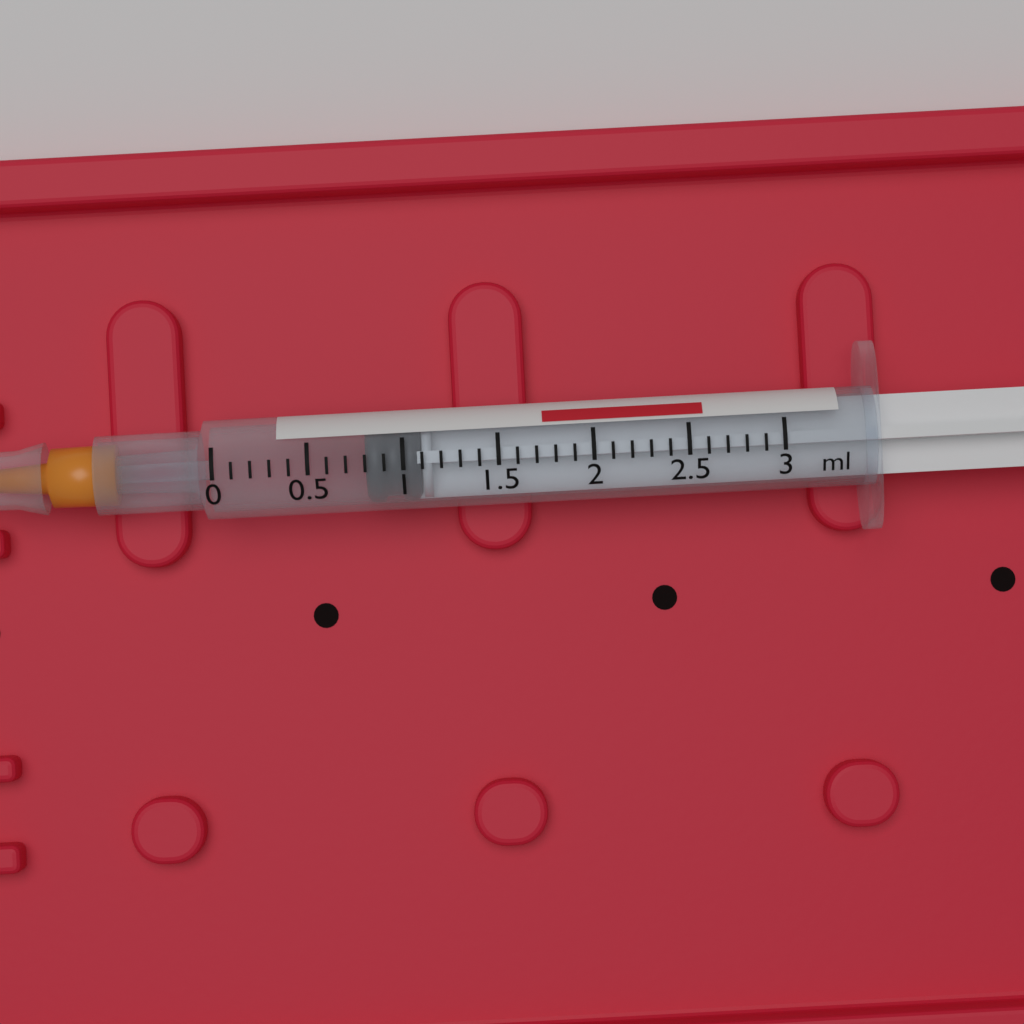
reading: 0.8 ml
